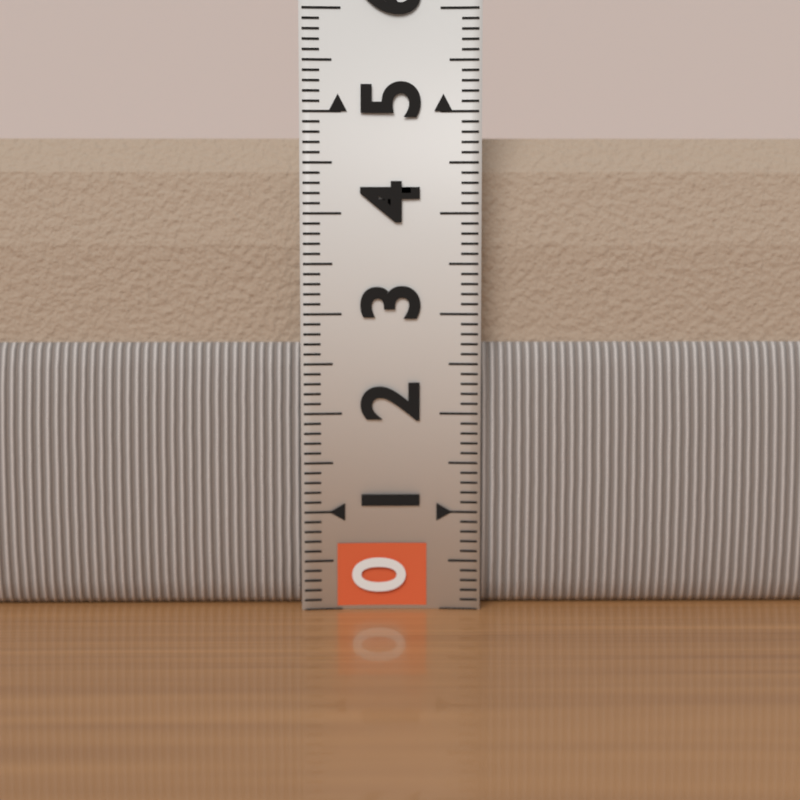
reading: 4.9 (no unit)
